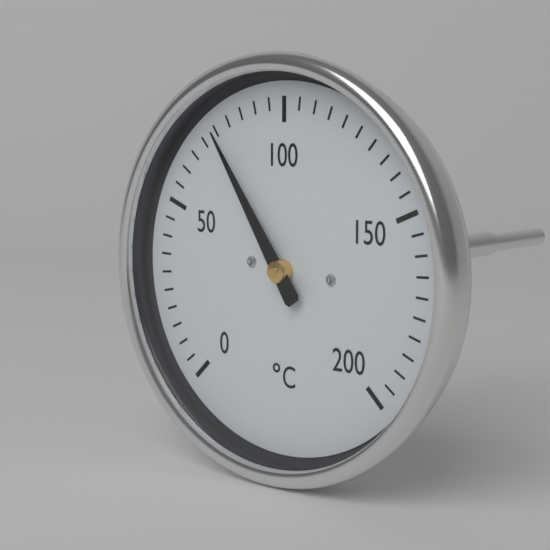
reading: 75 °C
